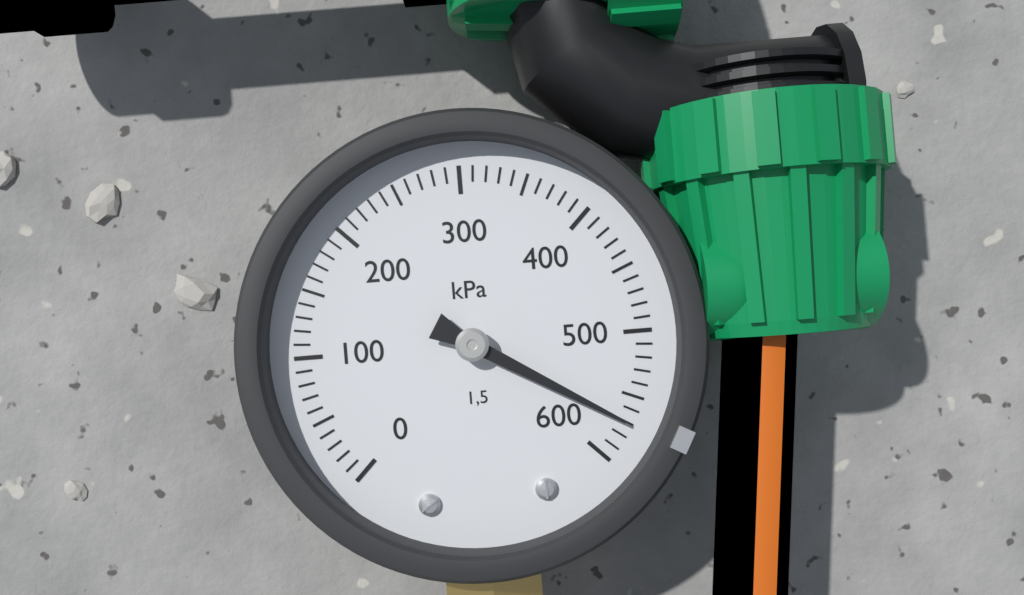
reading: 570 kPa
